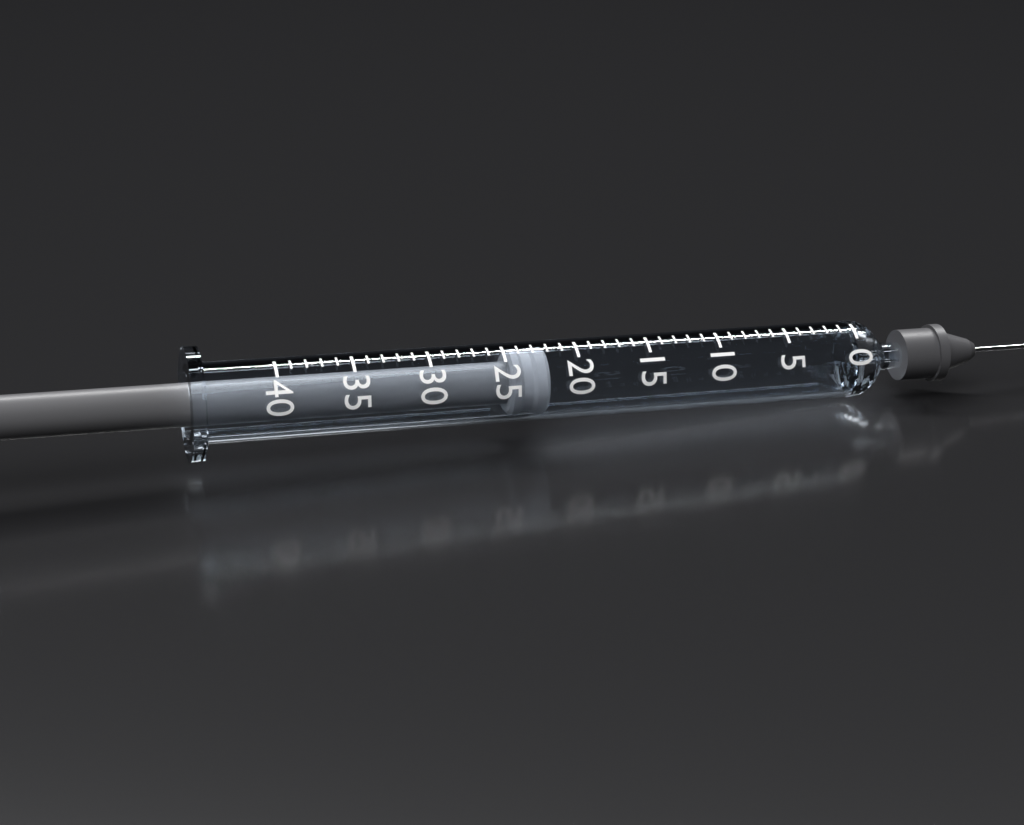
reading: 22 (no unit)
